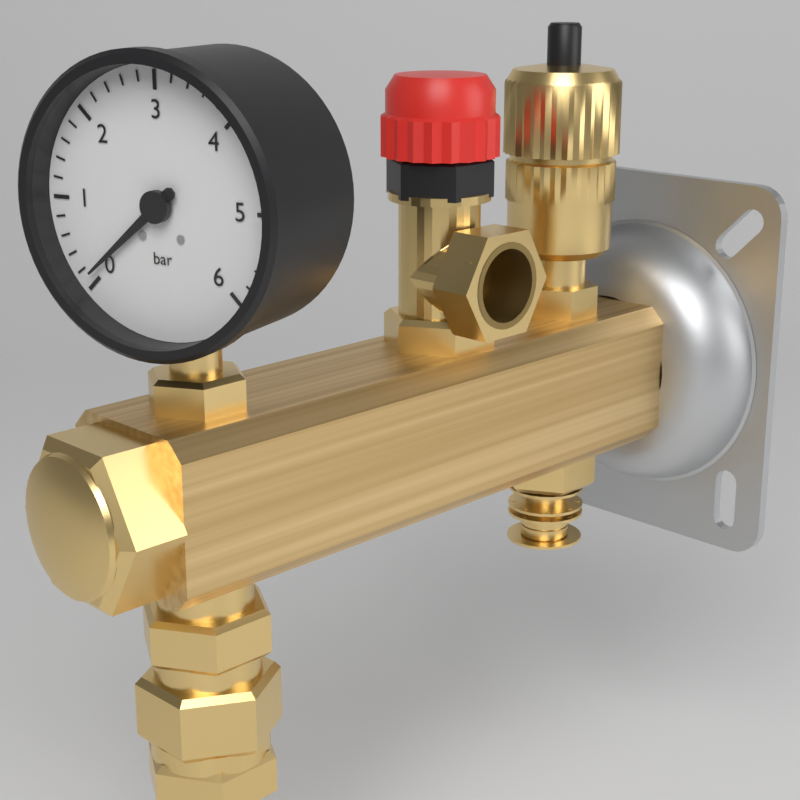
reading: 0.1 bar
